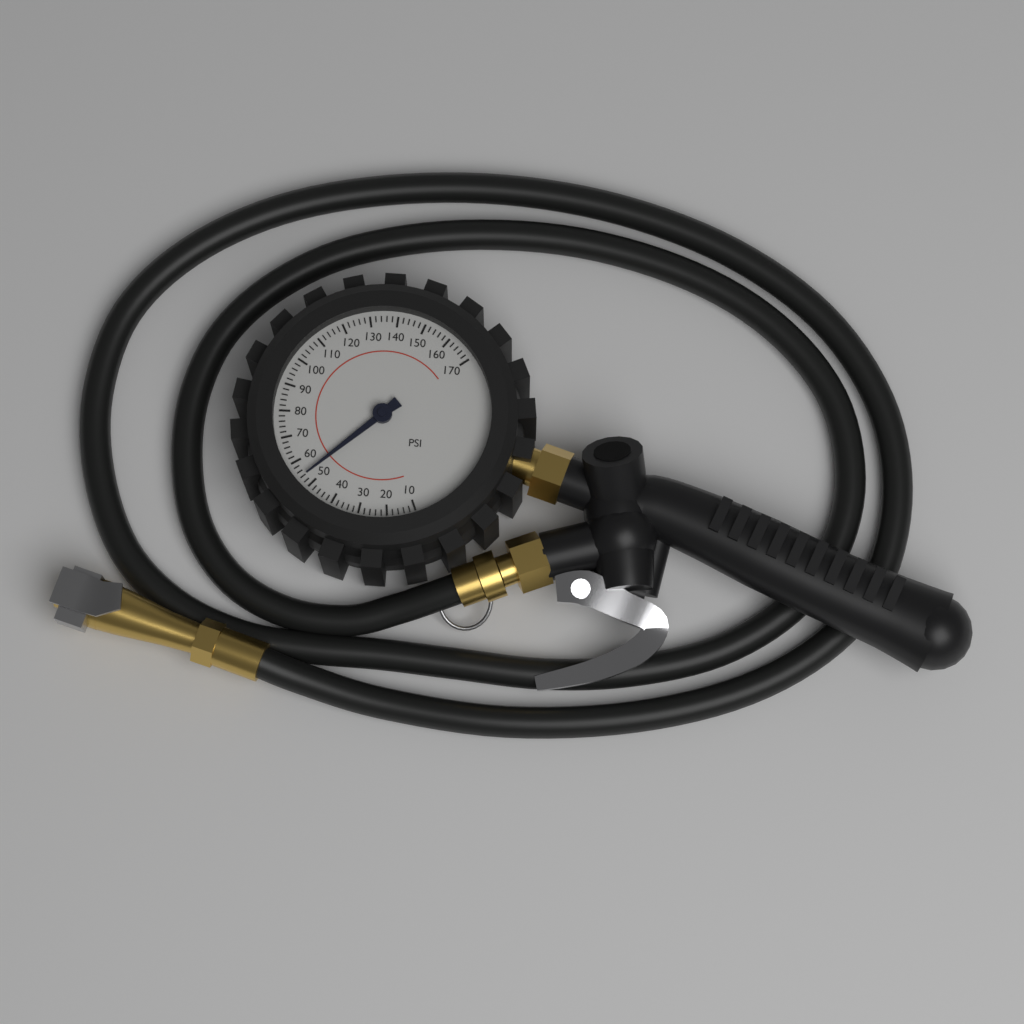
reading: 54 psi
